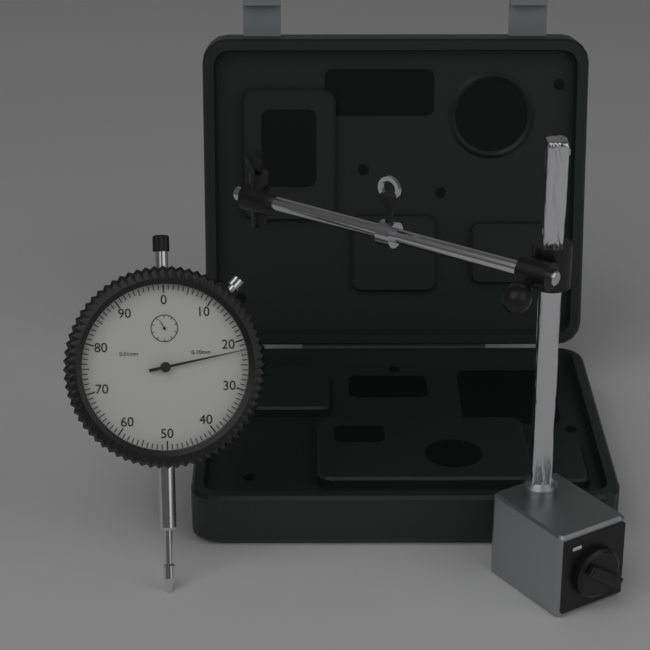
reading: 0.22 mm
